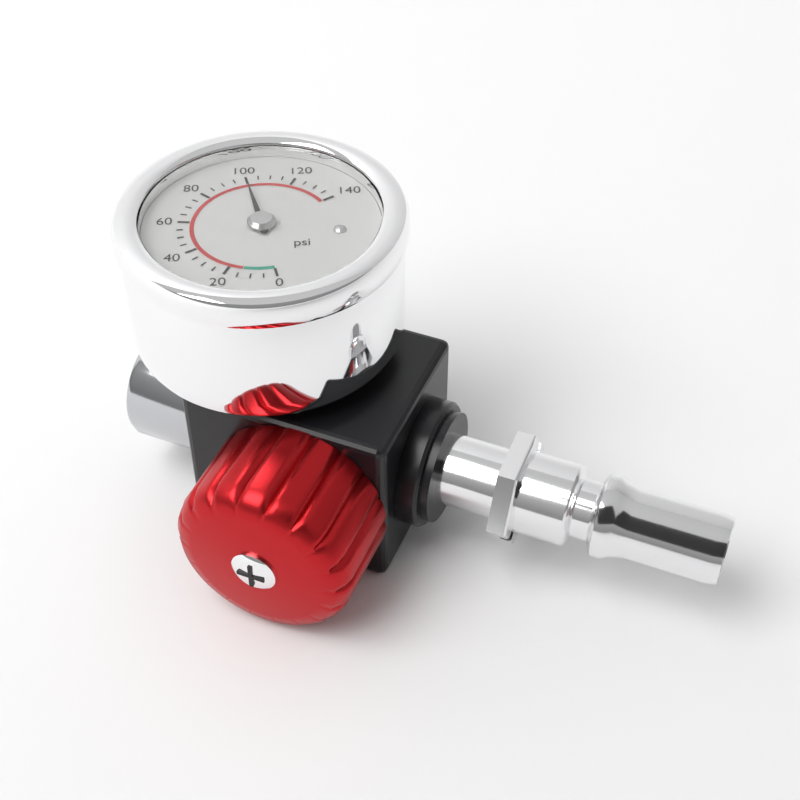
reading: 100 psi
